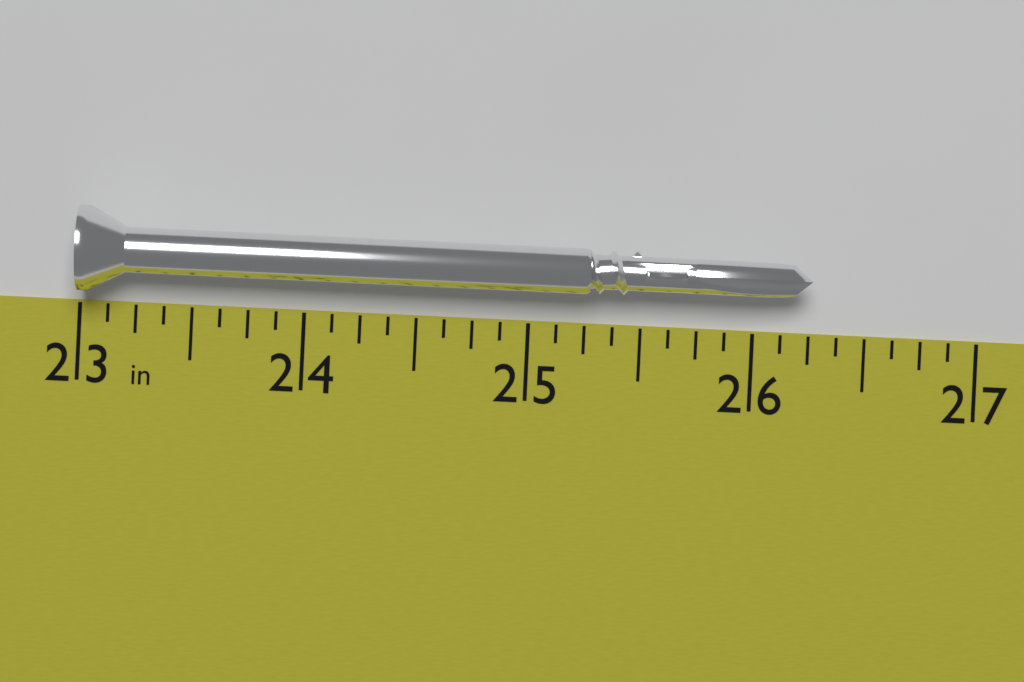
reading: 26.250 in
